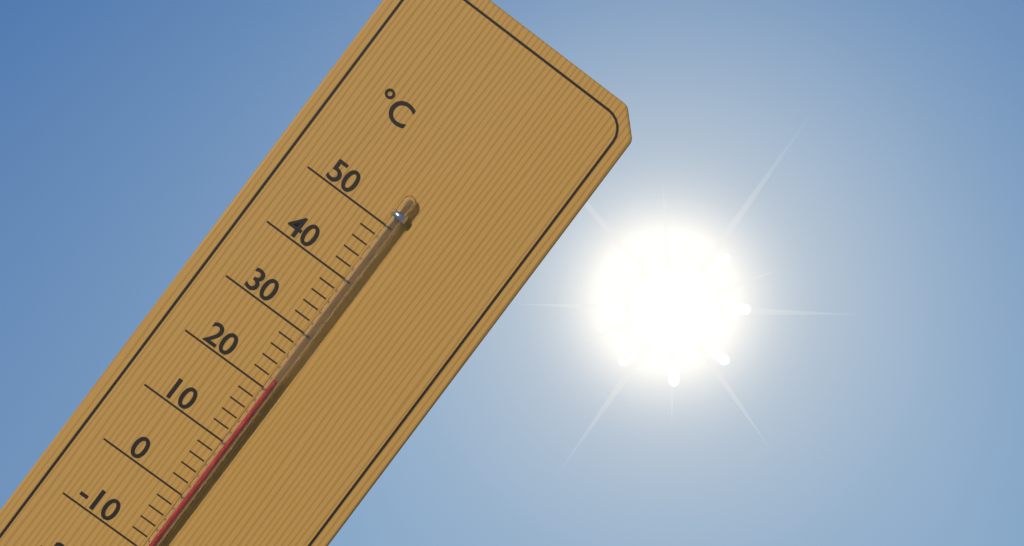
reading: 22 °C
